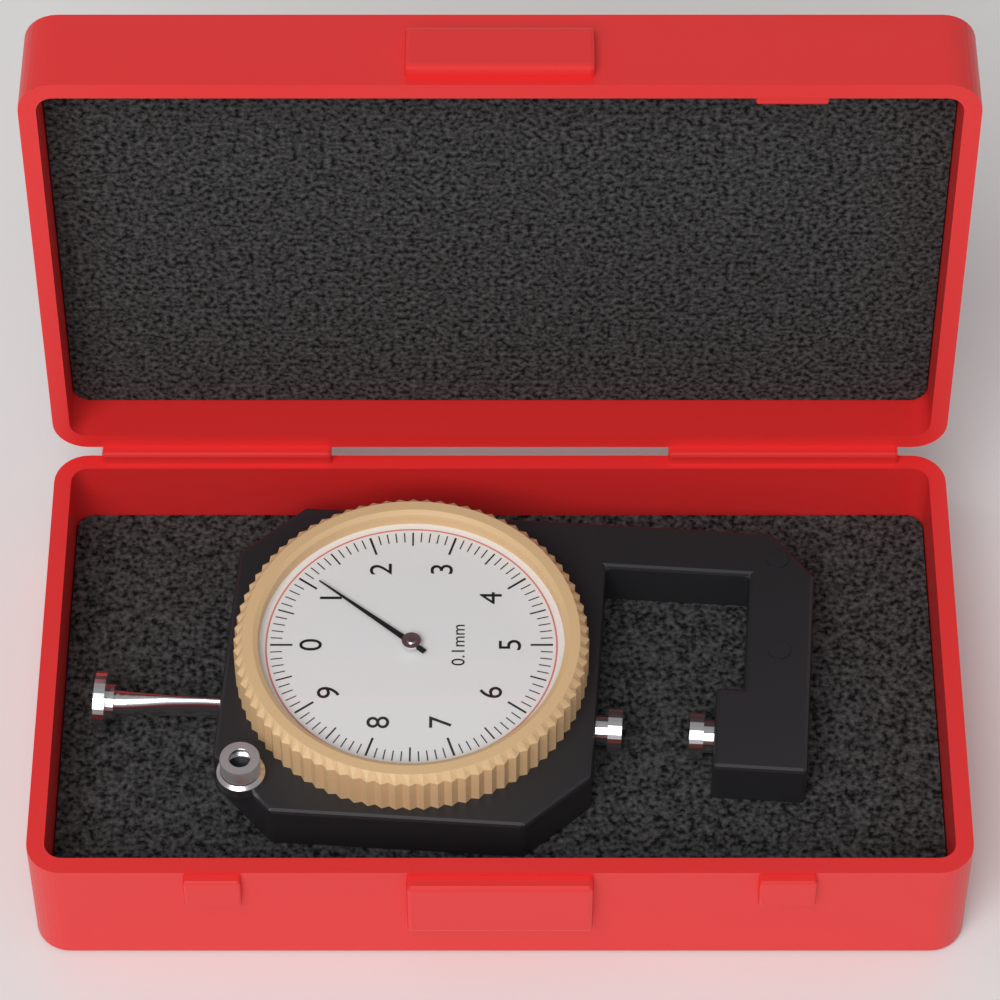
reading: 1.1 mm
